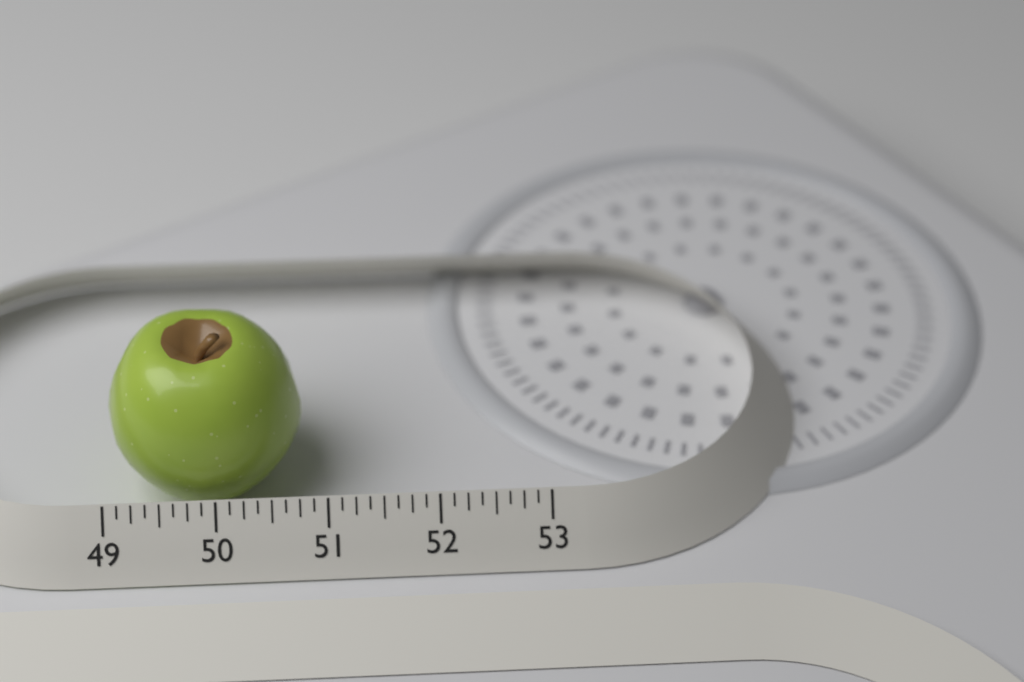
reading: 50.750 (no unit)
